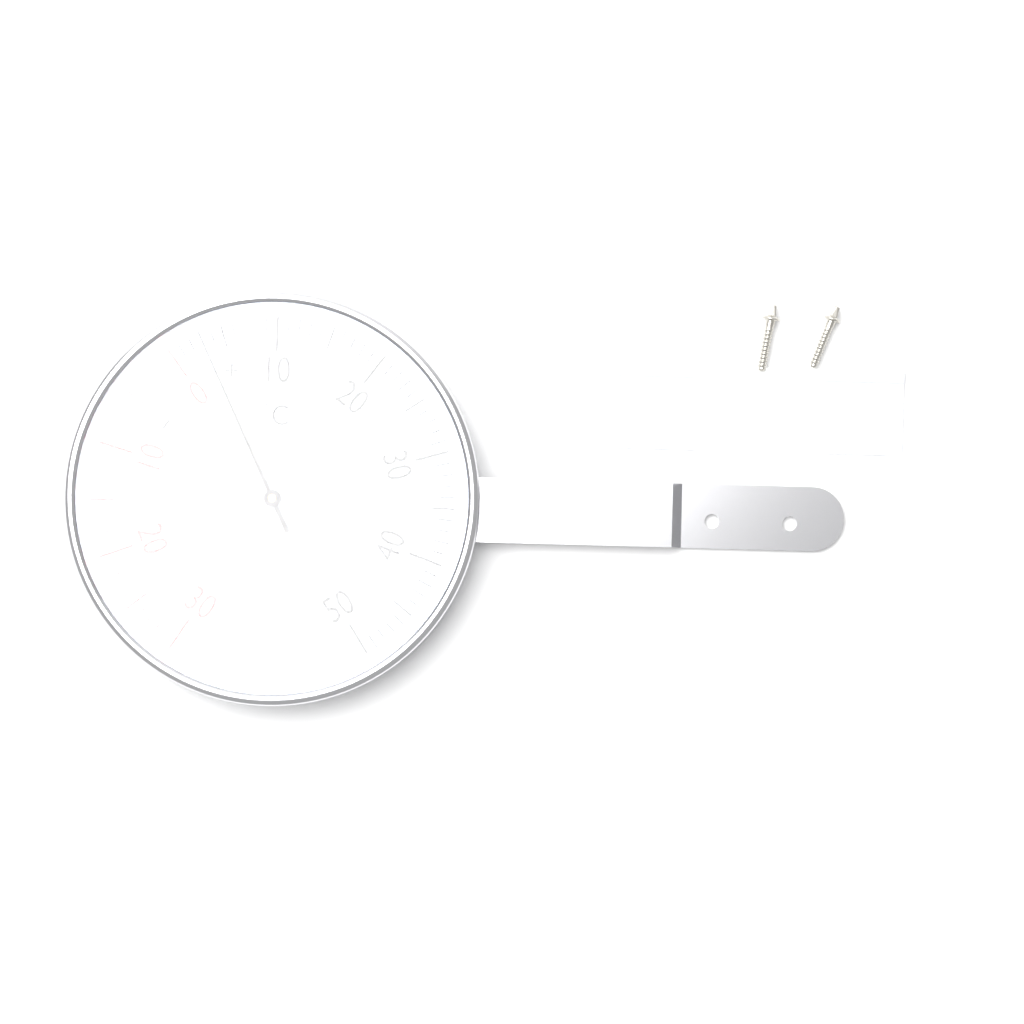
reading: 3 °C
